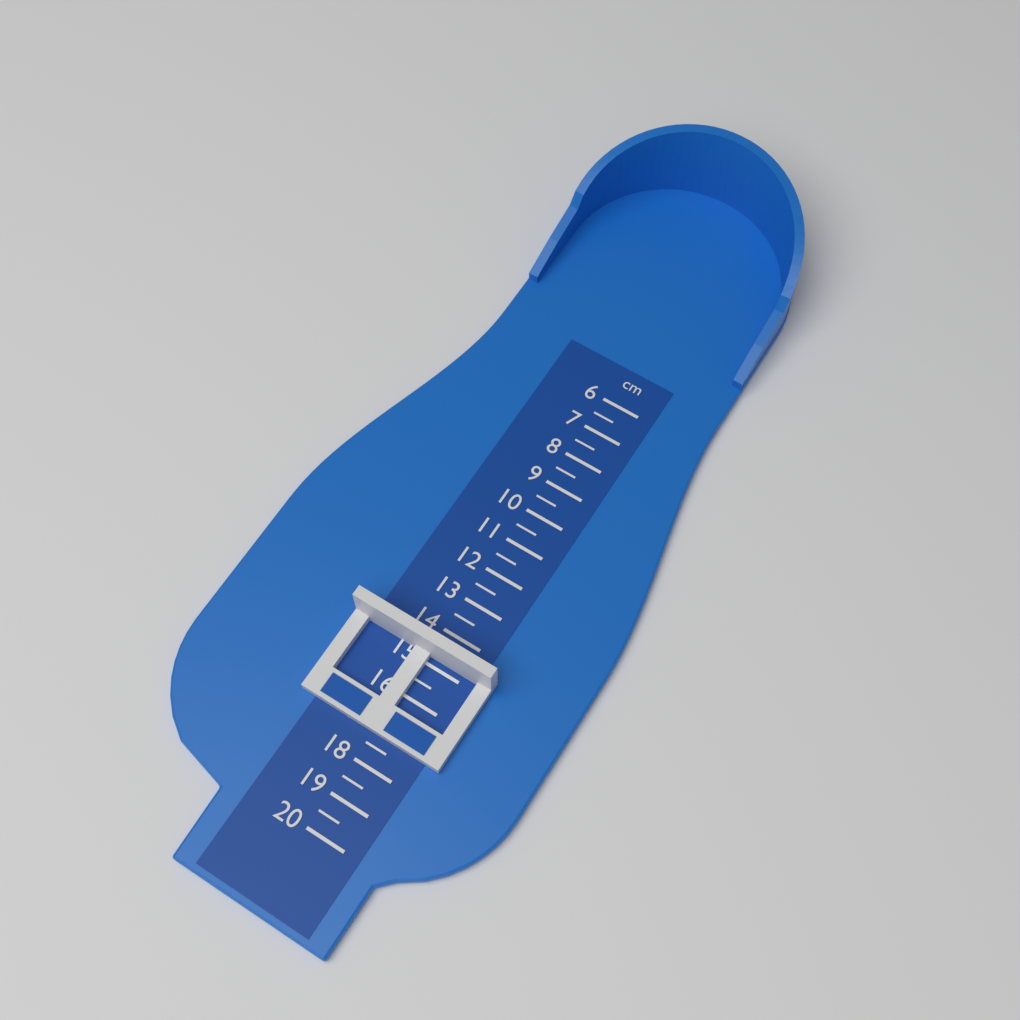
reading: 14.5 cm
